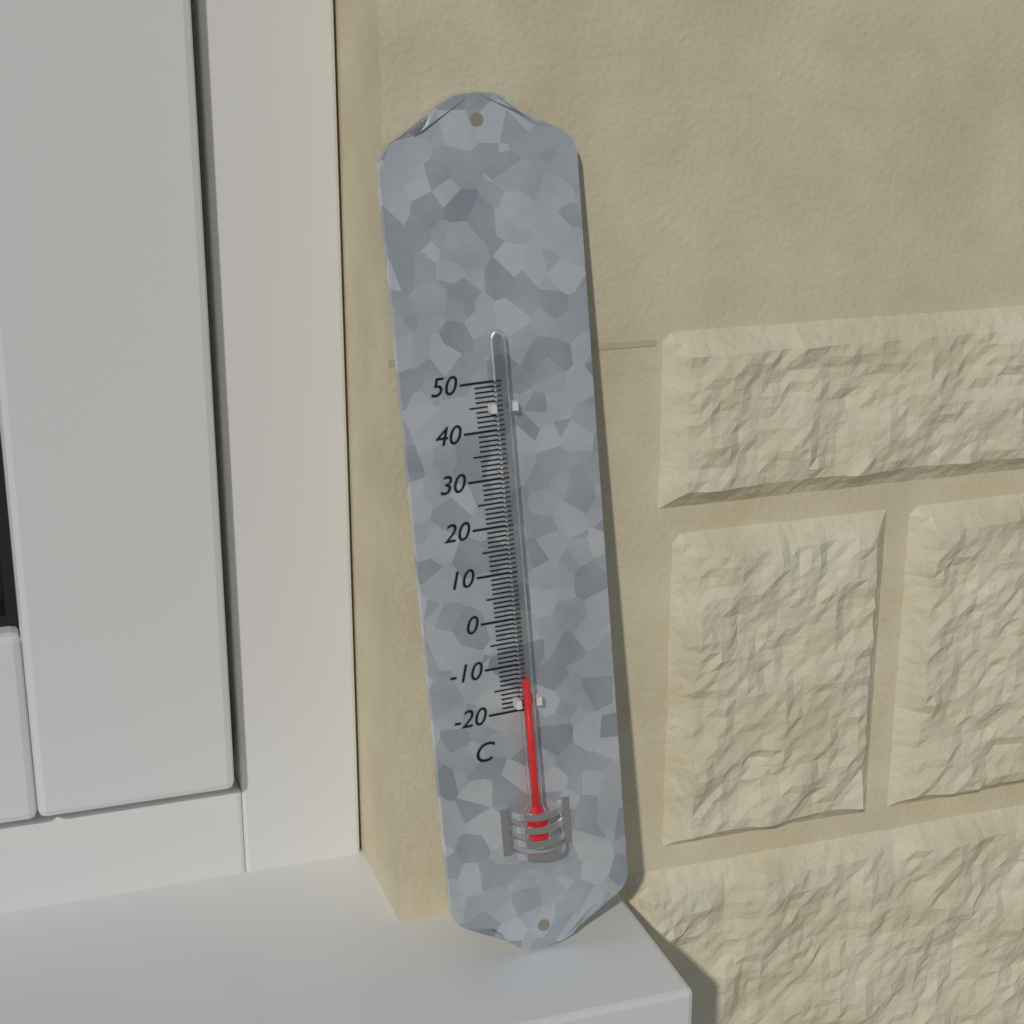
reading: -13 °C
